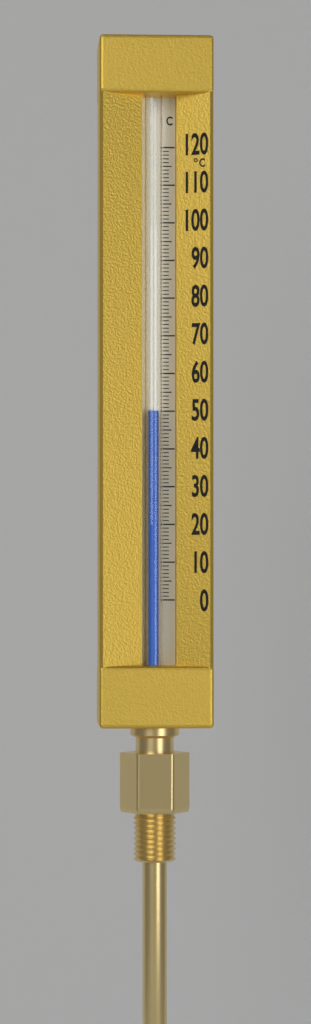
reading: 50 °C
